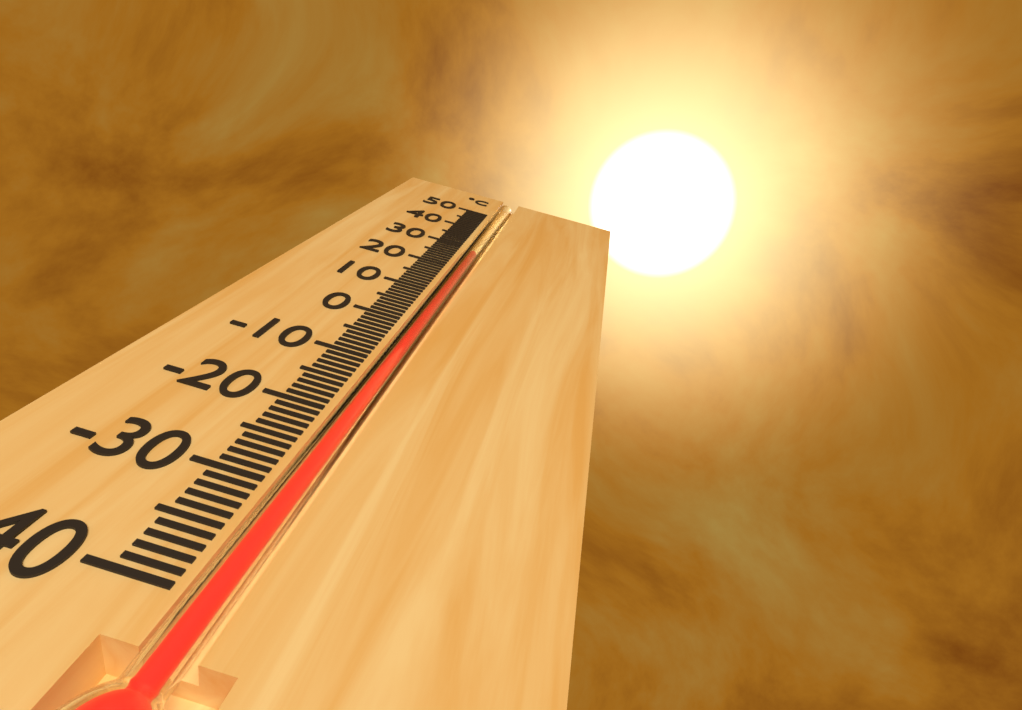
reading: 27 °C
